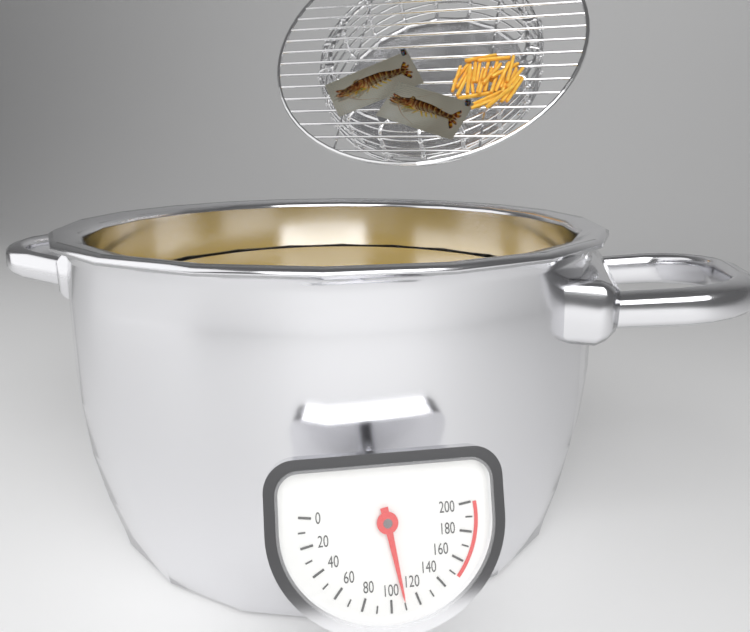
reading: 110 (no unit)
